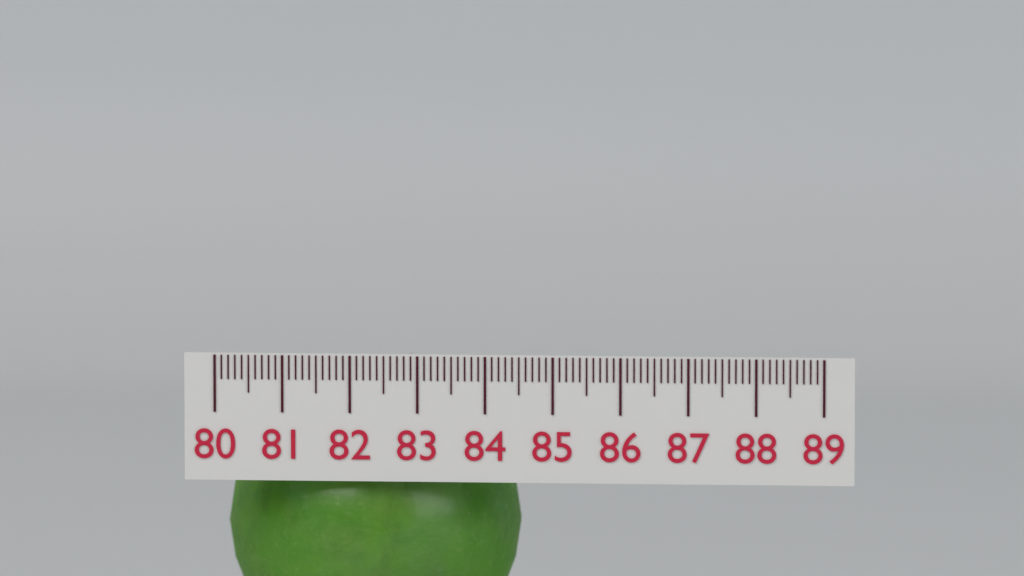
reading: 84.4 (no unit)
